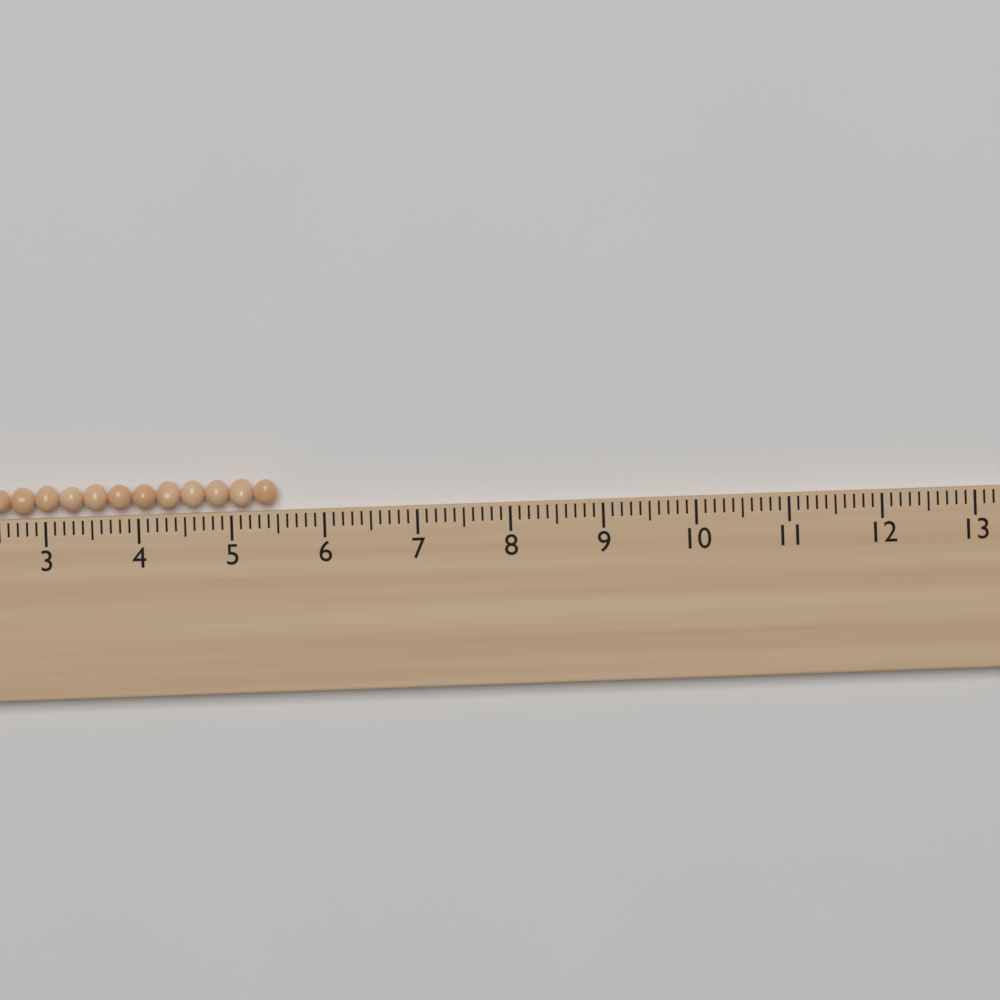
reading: 5.5 (no unit)
